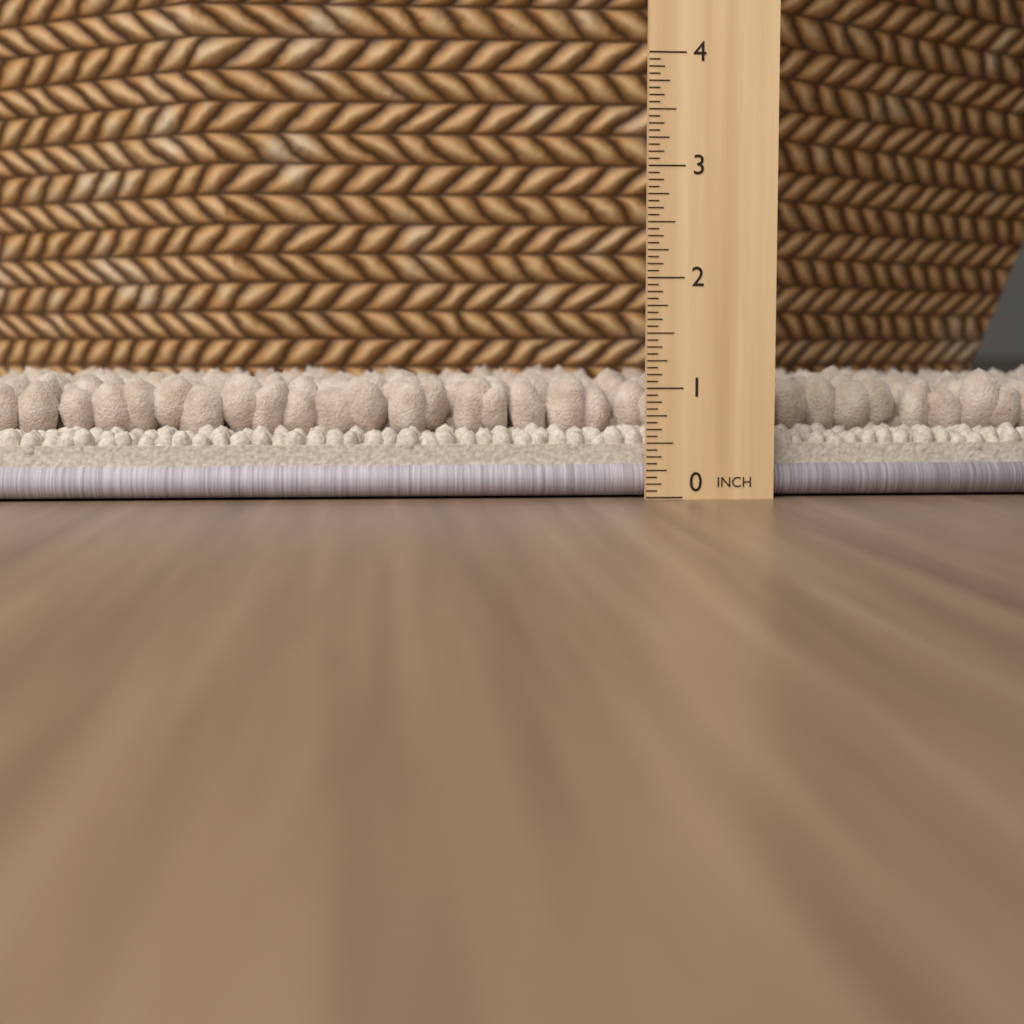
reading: 1.1875 in
